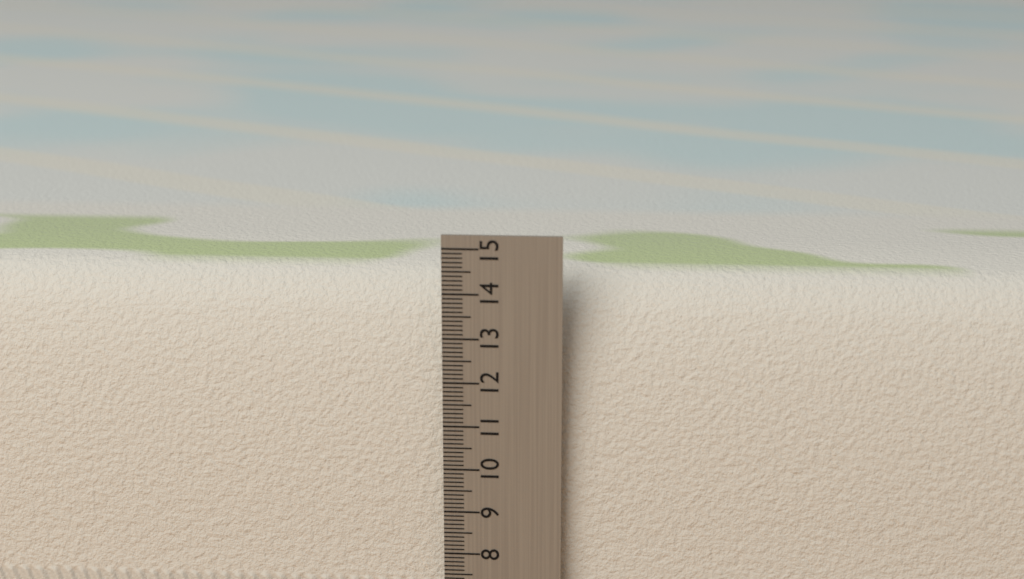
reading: 14.3 cm
